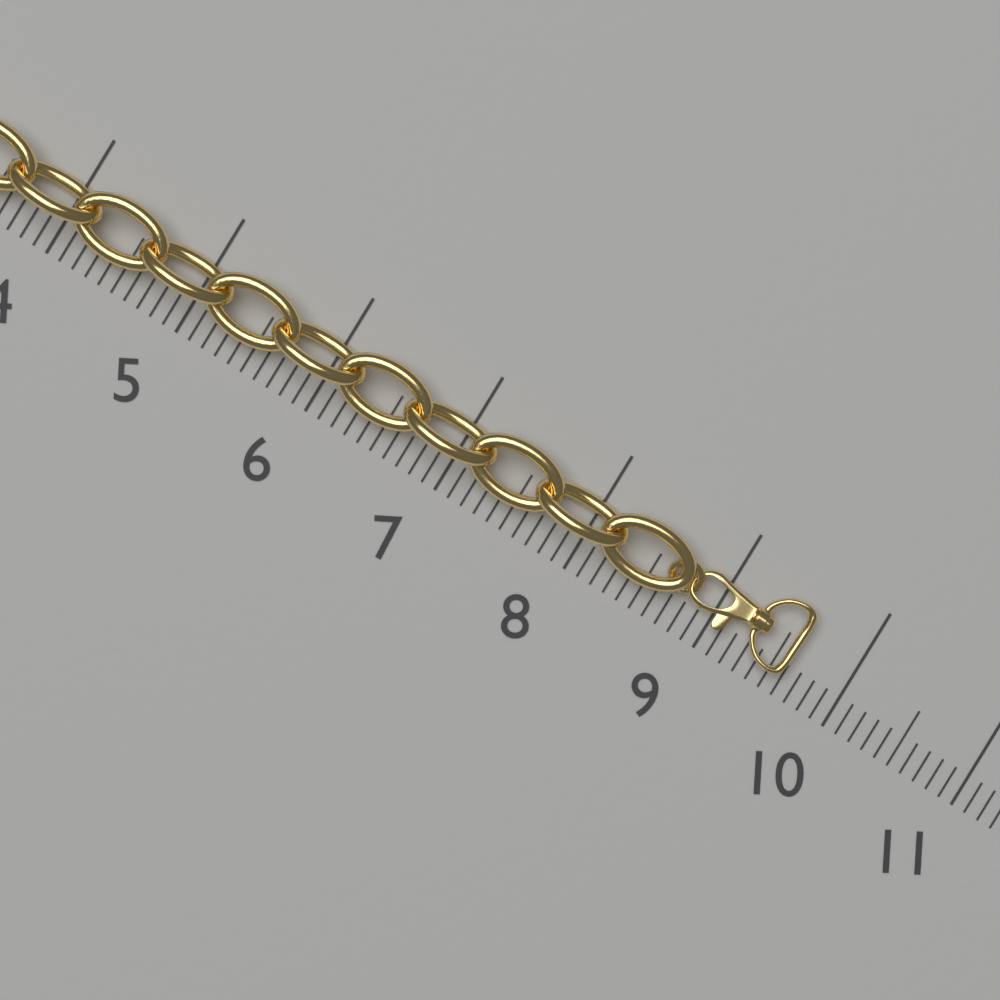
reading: 9.6 (no unit)
